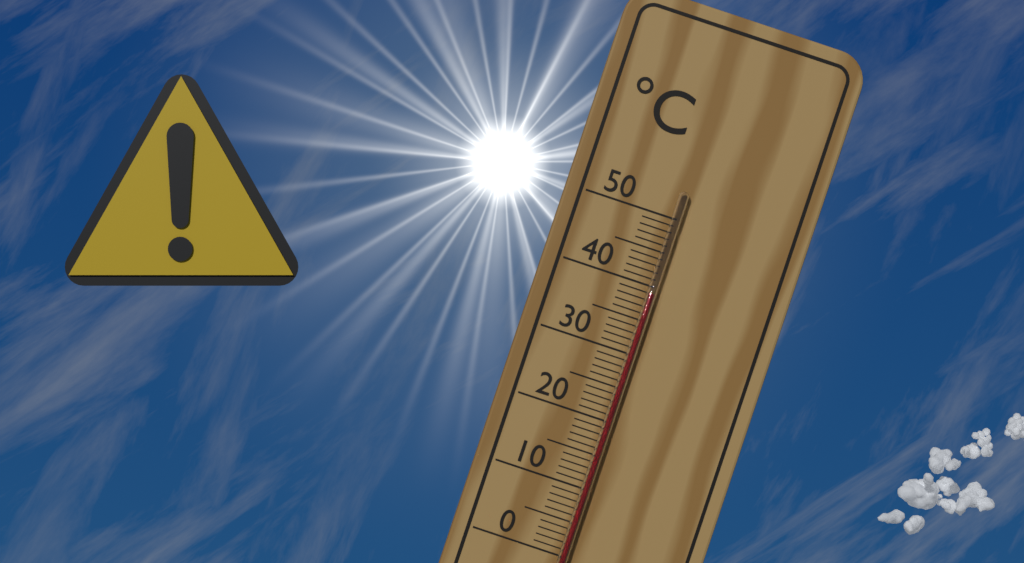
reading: 39 °C
